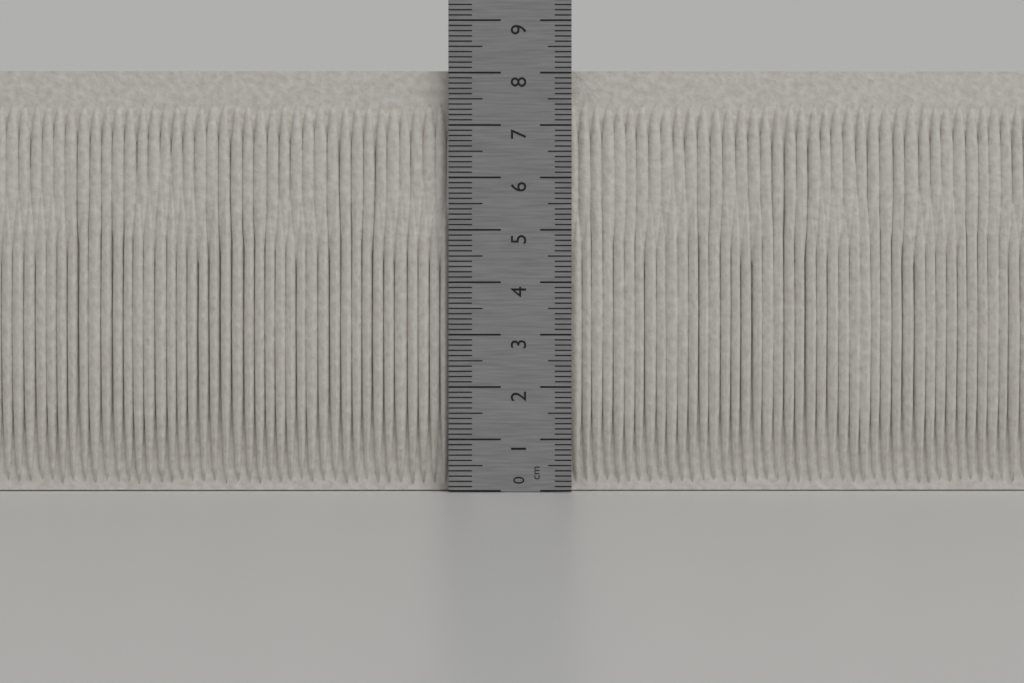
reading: 8.1 cm
